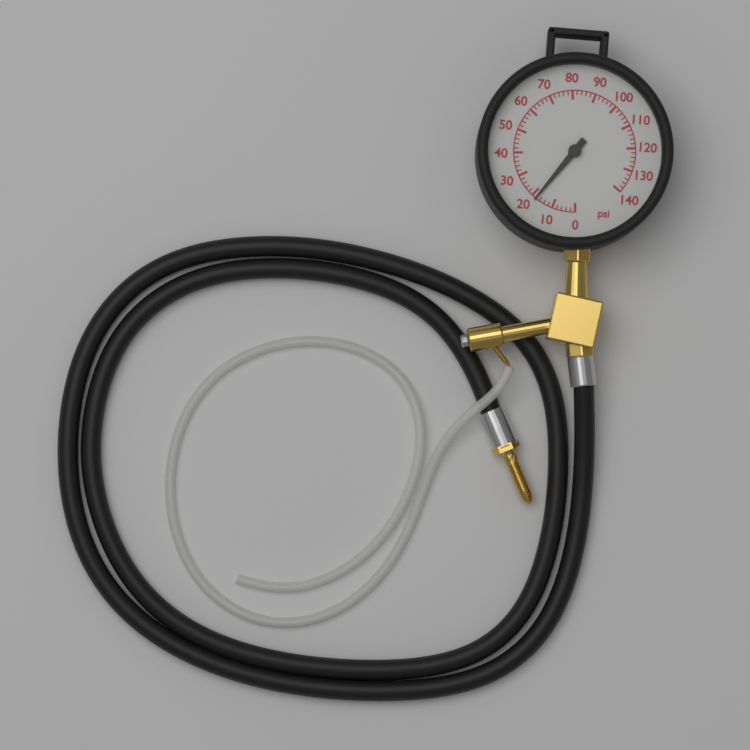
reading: 18 psi
